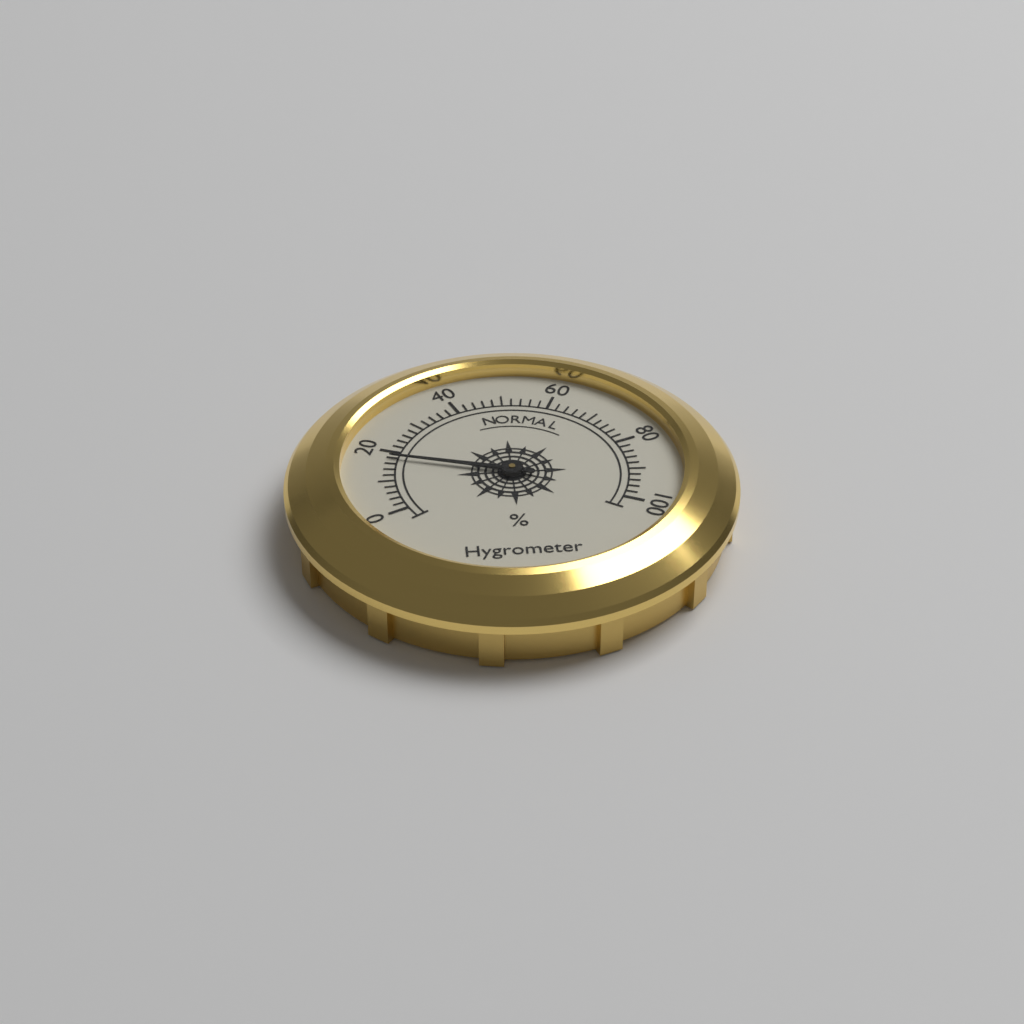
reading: 18 %
